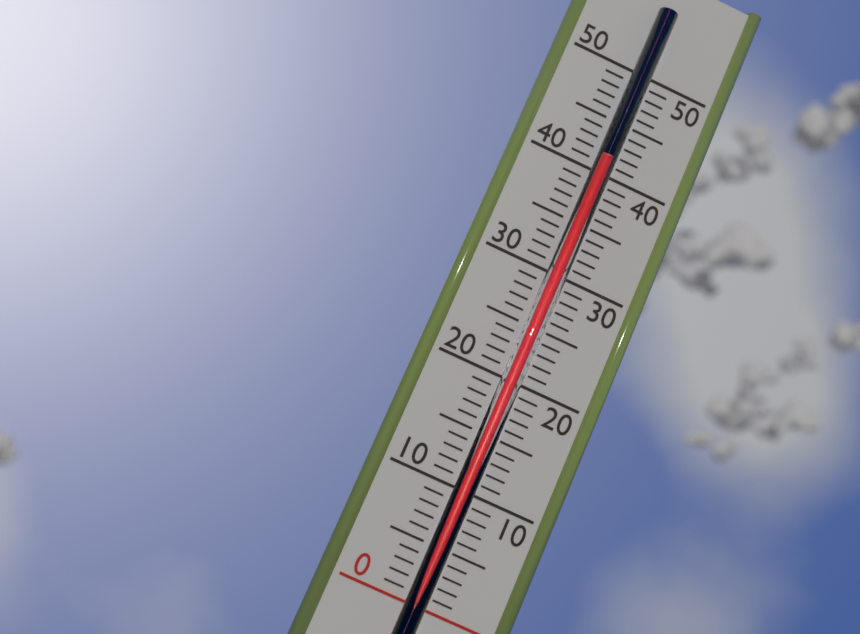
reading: 41 (no unit)
